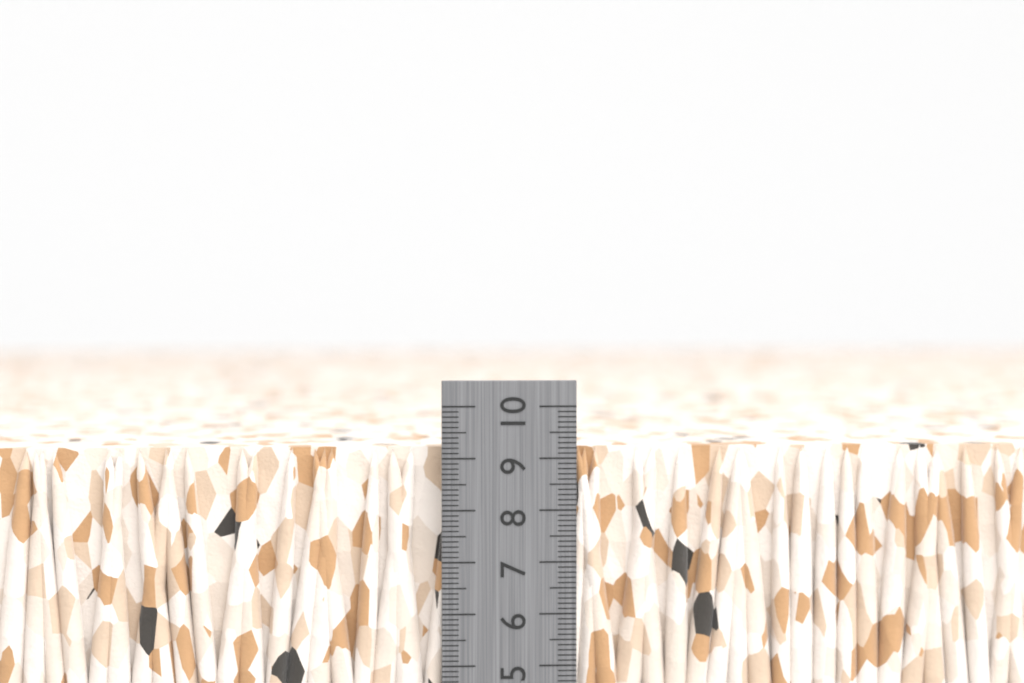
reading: 9.2 cm
